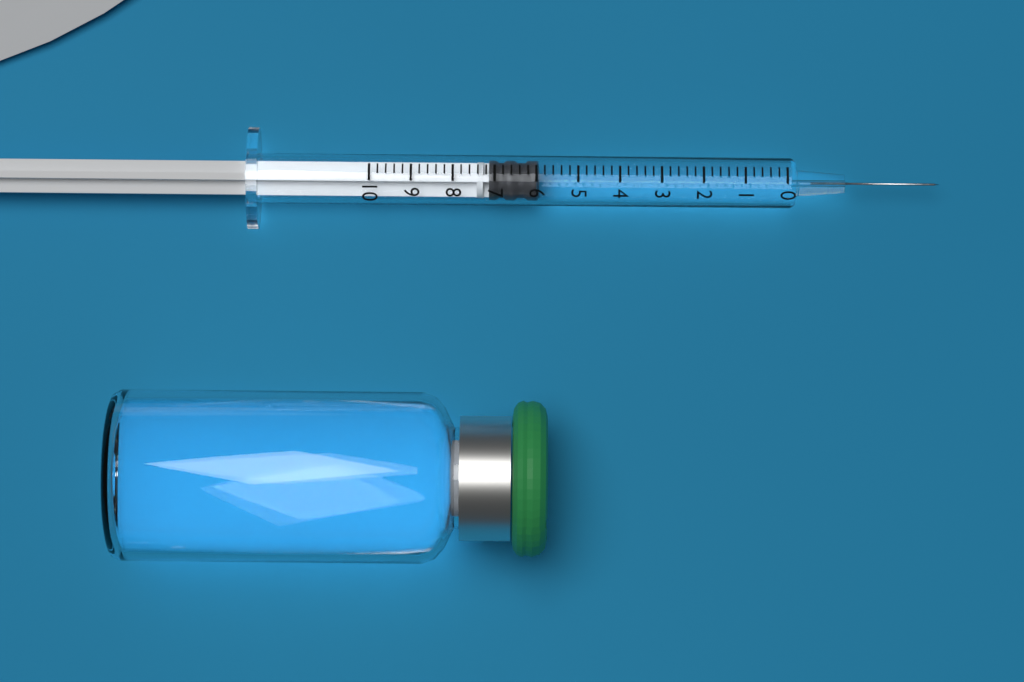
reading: 6.0 (no unit)
